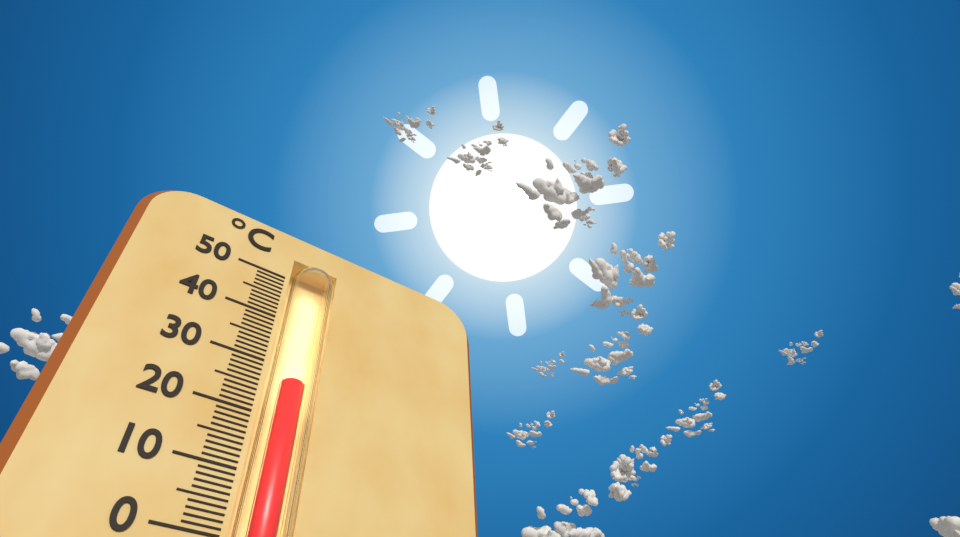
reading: 27 °C
